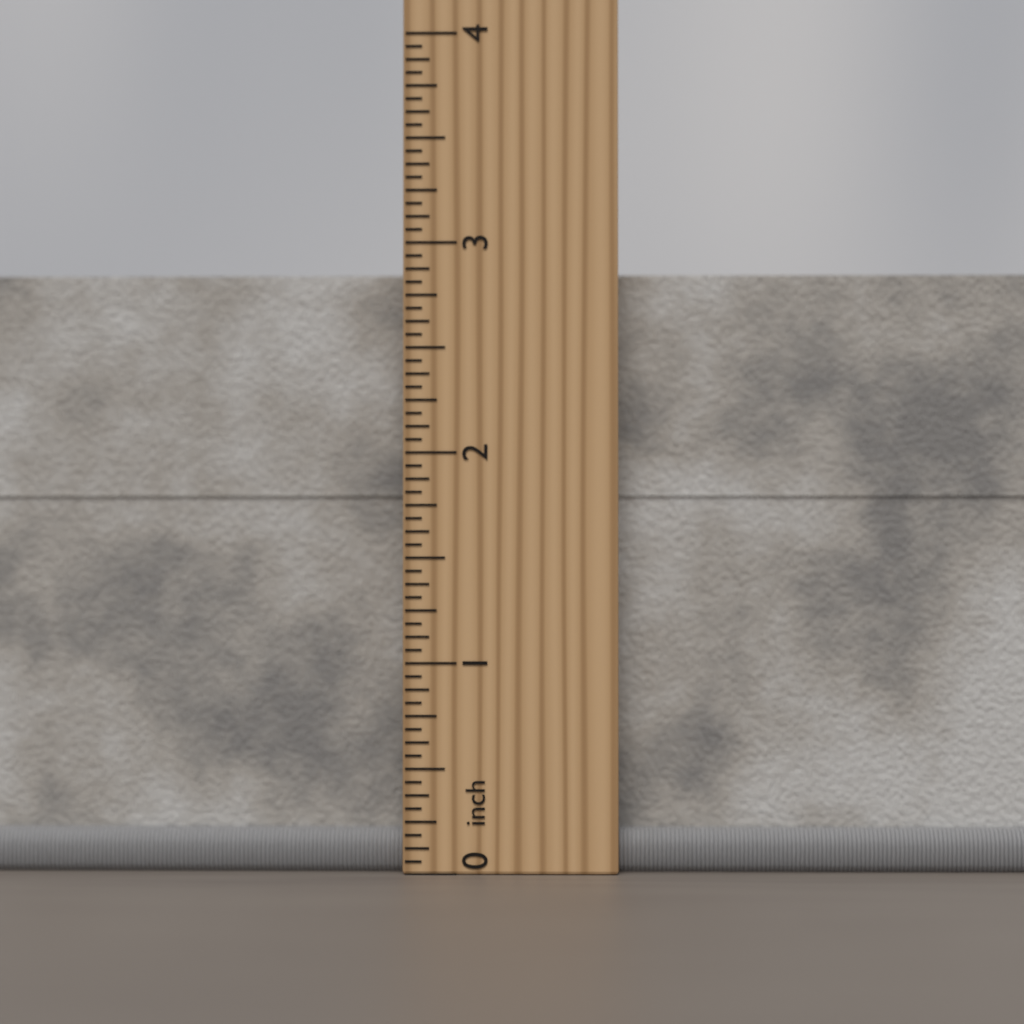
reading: 2.8750 inch
